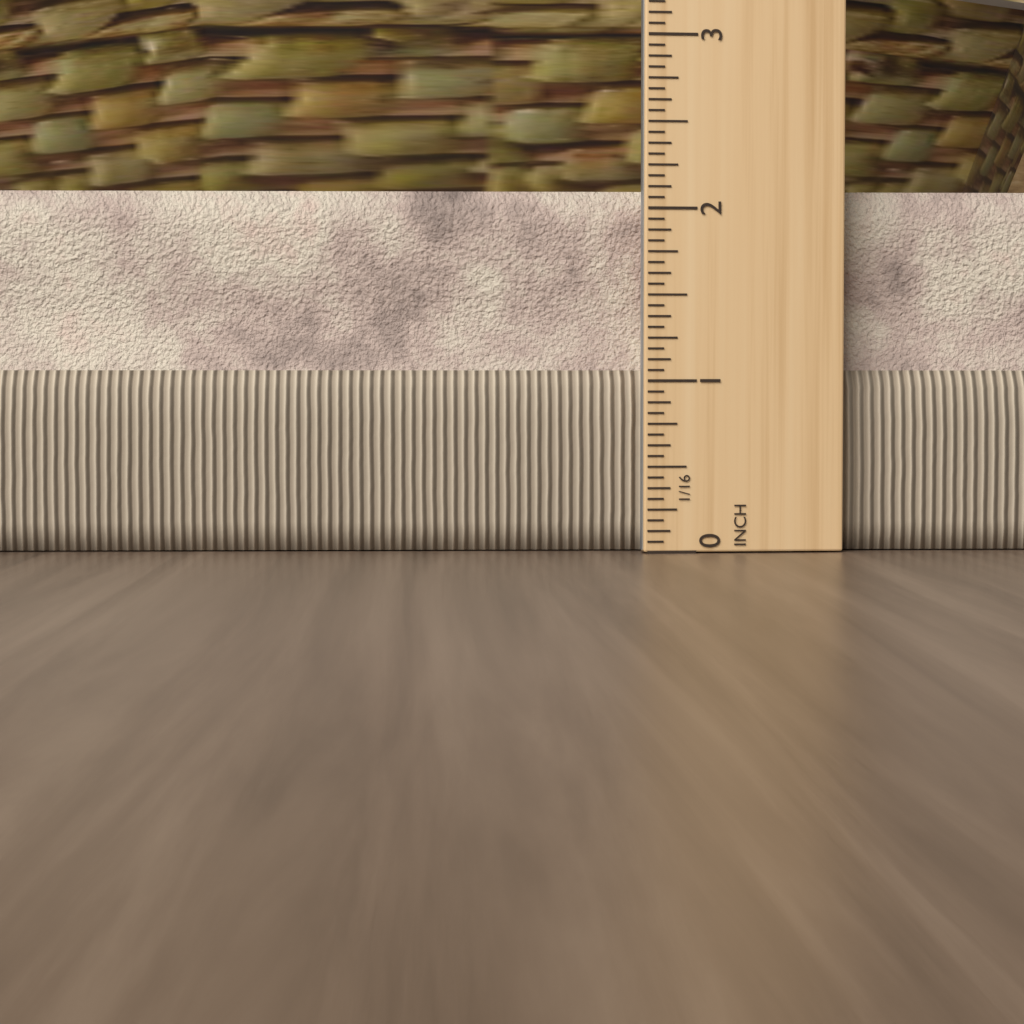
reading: 2.1250 in
